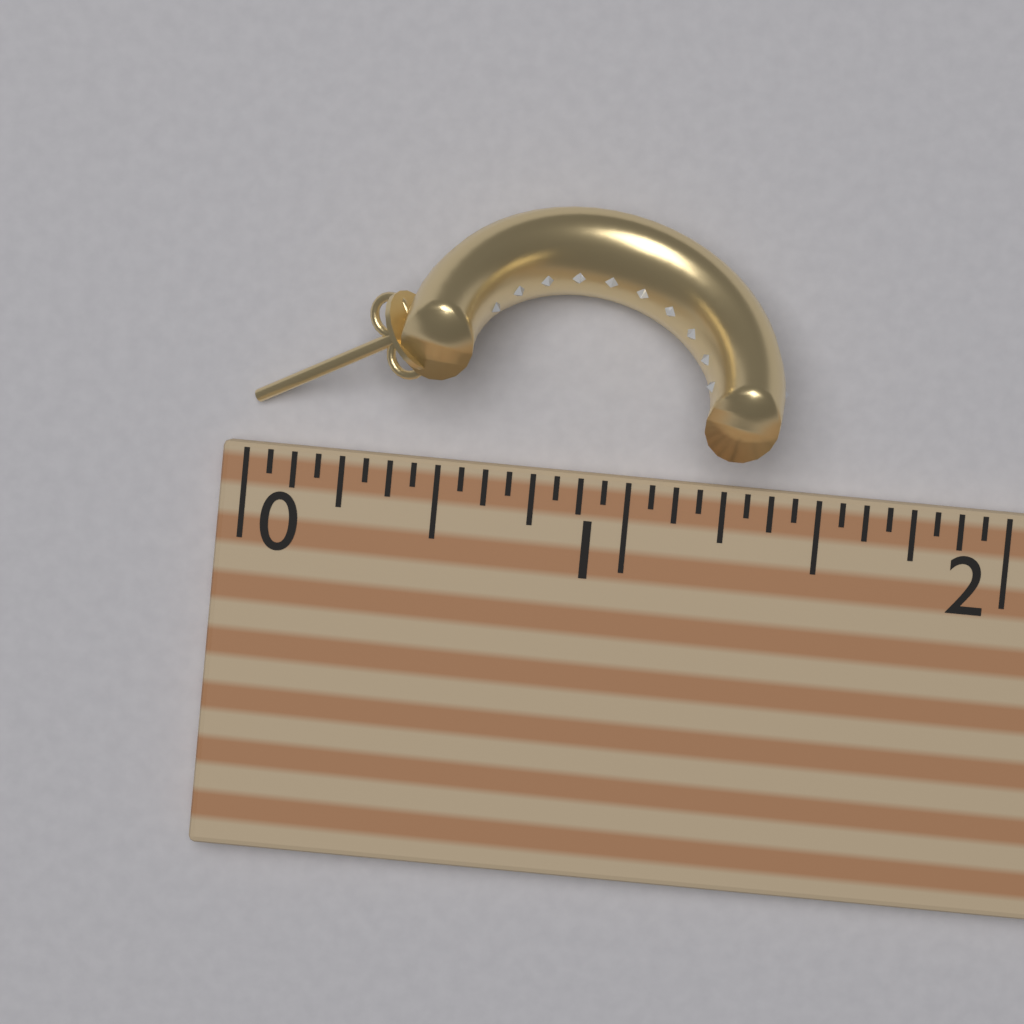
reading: 1.3750 (no unit)
